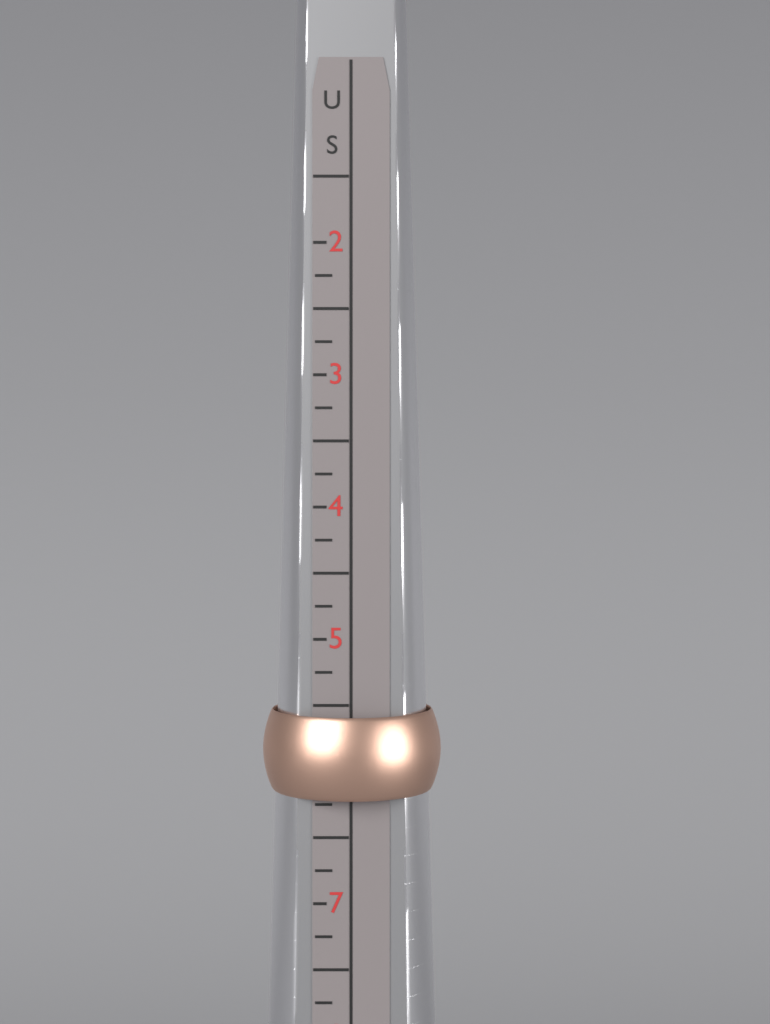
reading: 6.20 US
